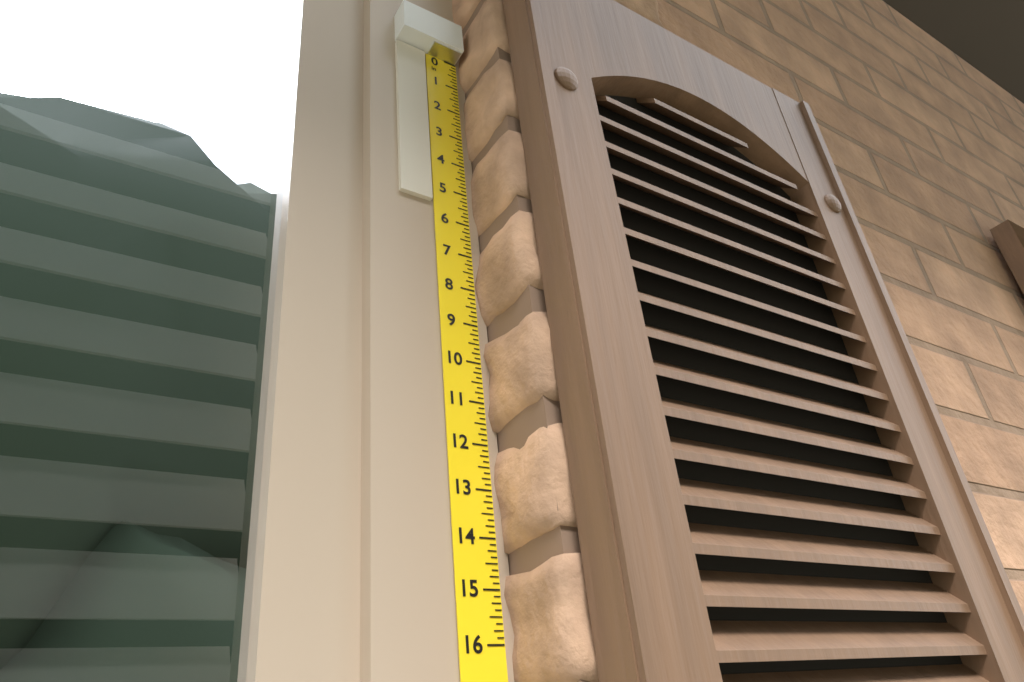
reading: 5.500 in
